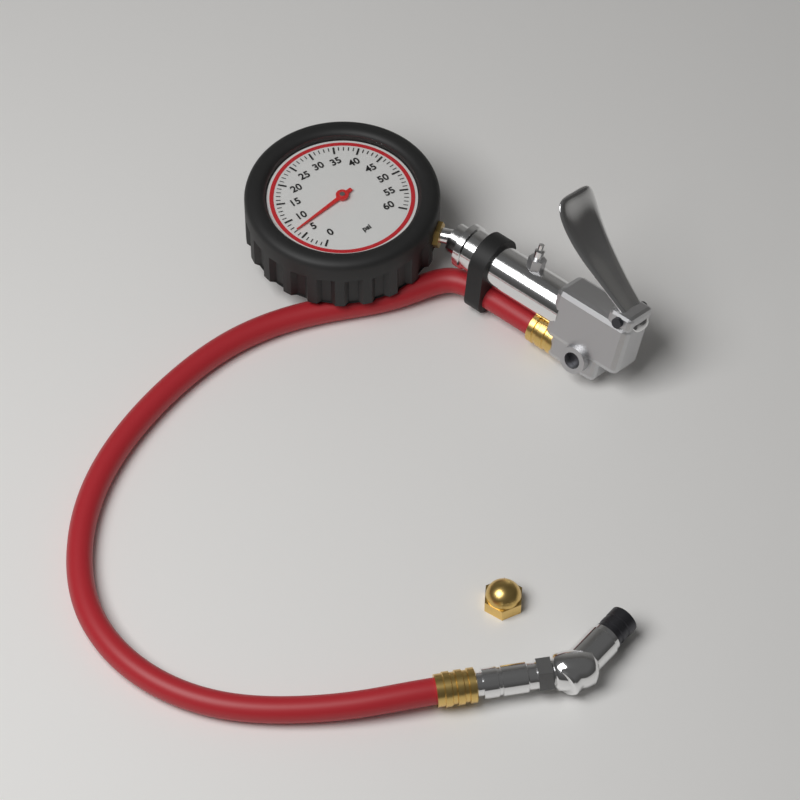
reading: 7 psi
